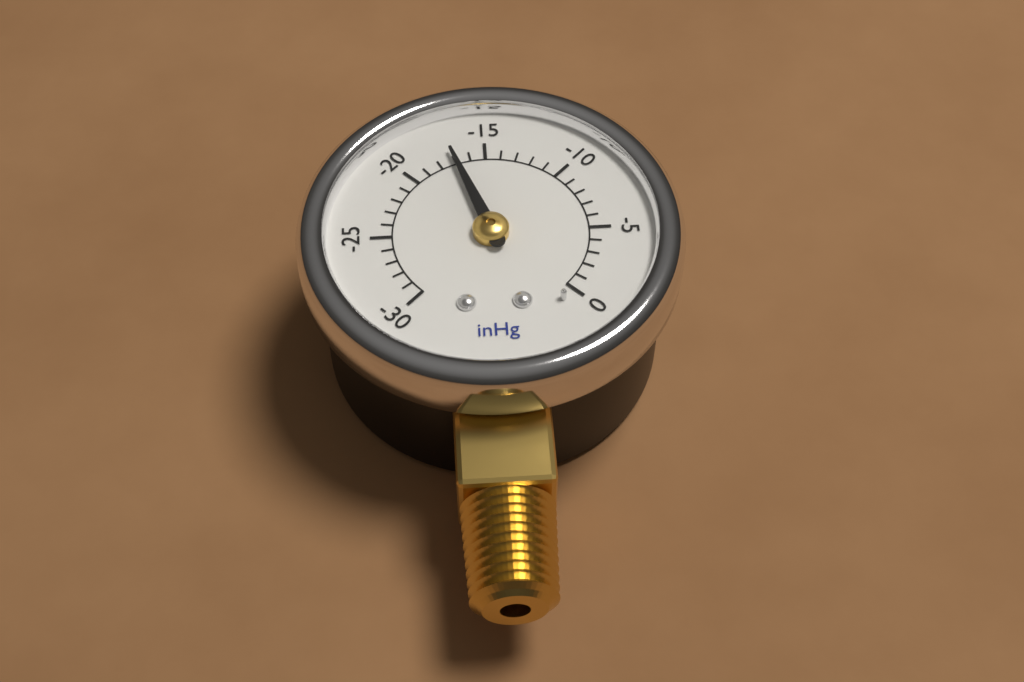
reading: -17 inHg
